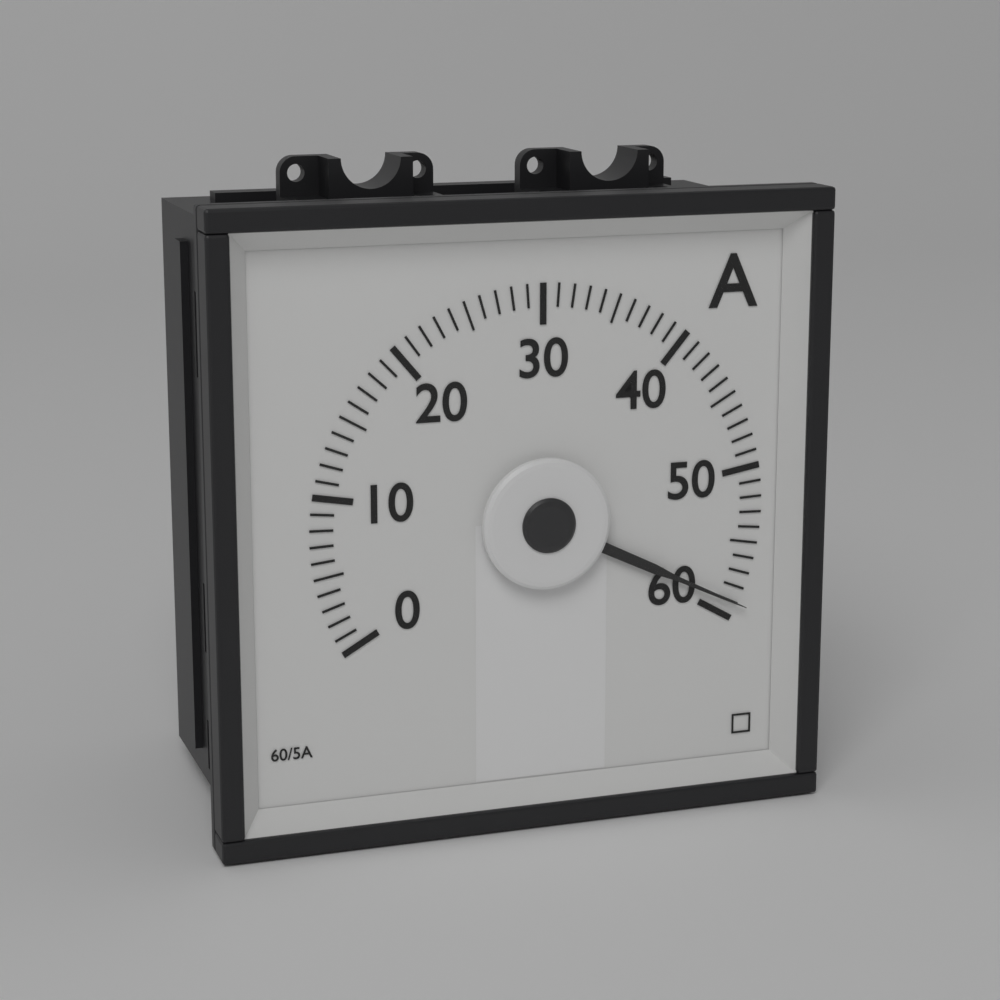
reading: 59 A
